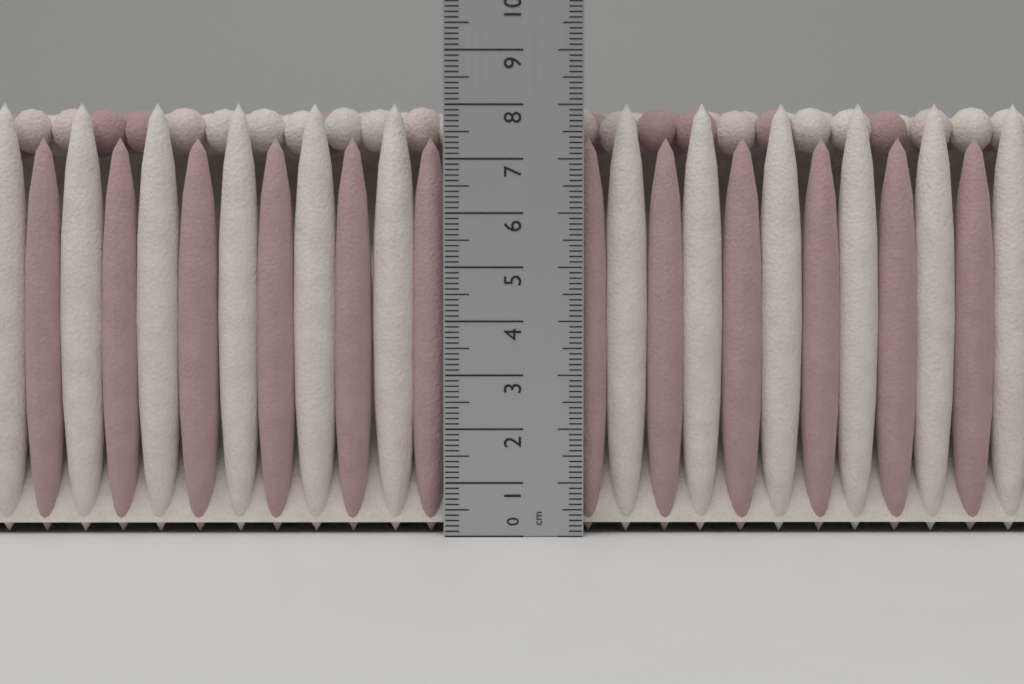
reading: 8.1 cm
